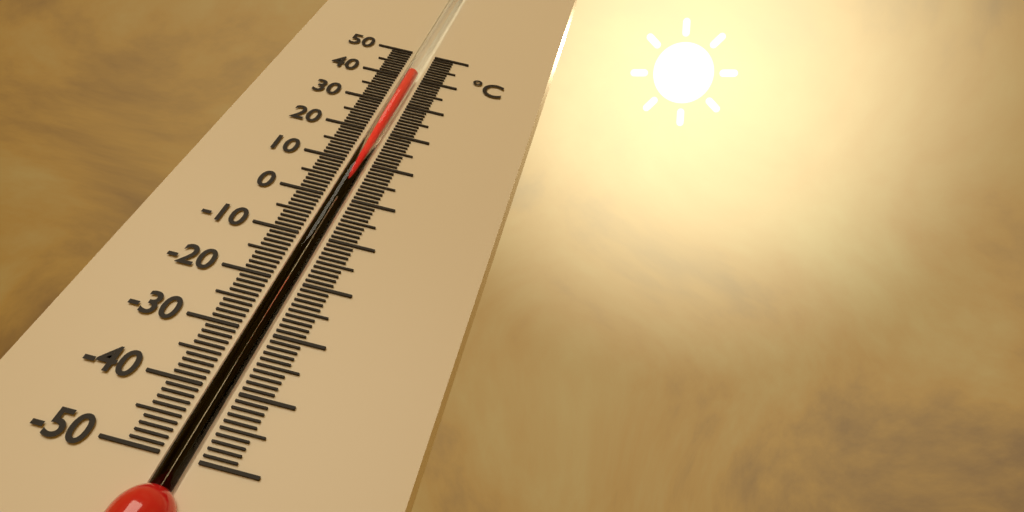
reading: 42 °C
